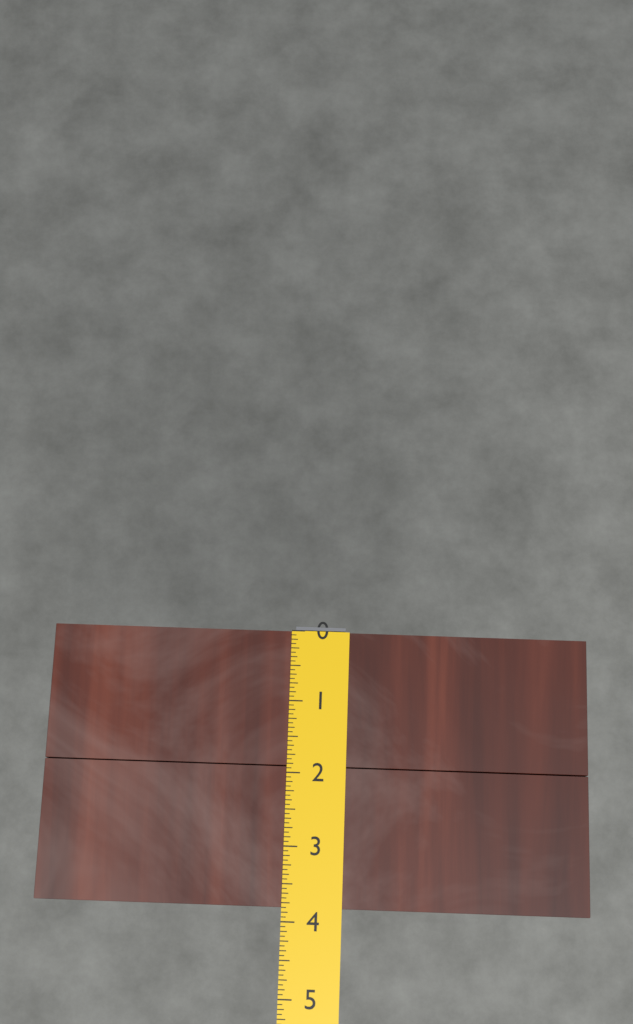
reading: 3.8125 (no unit)
